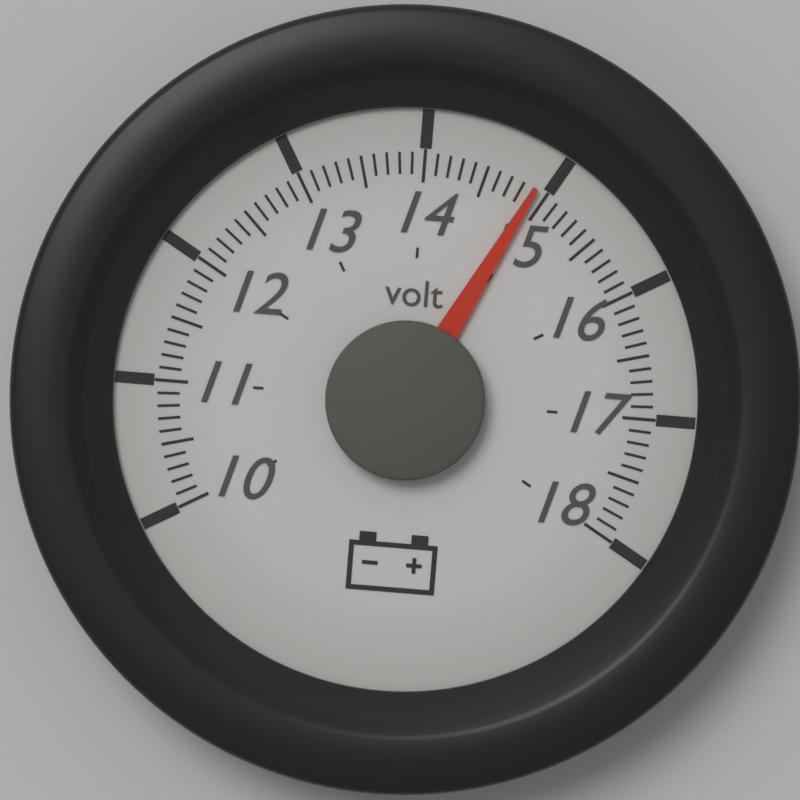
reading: 14.9 volt
